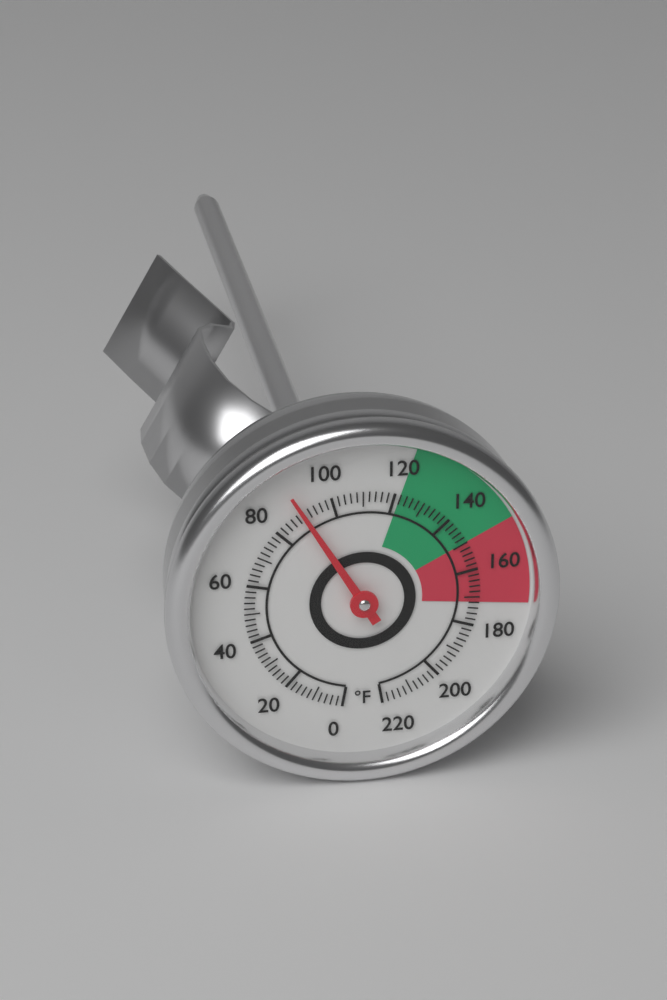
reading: 90 °F
